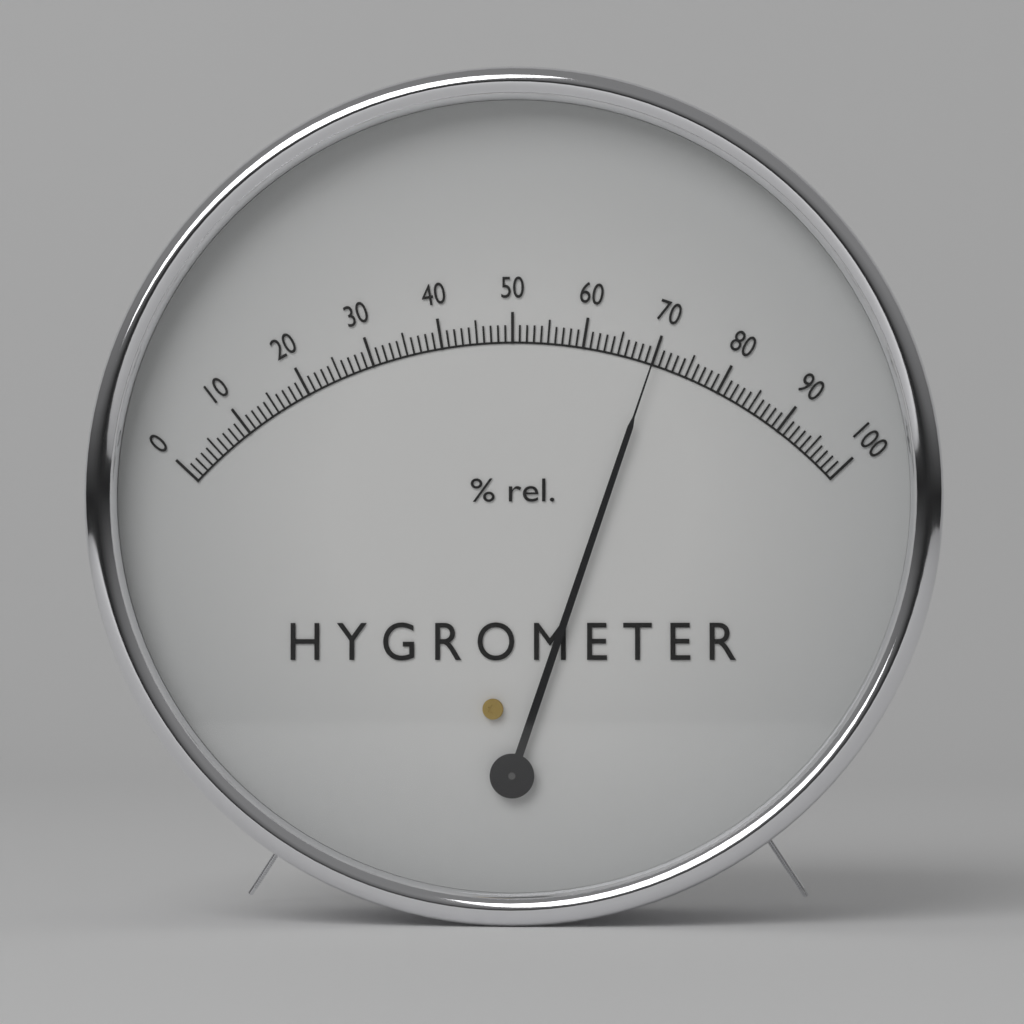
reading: 70 %
